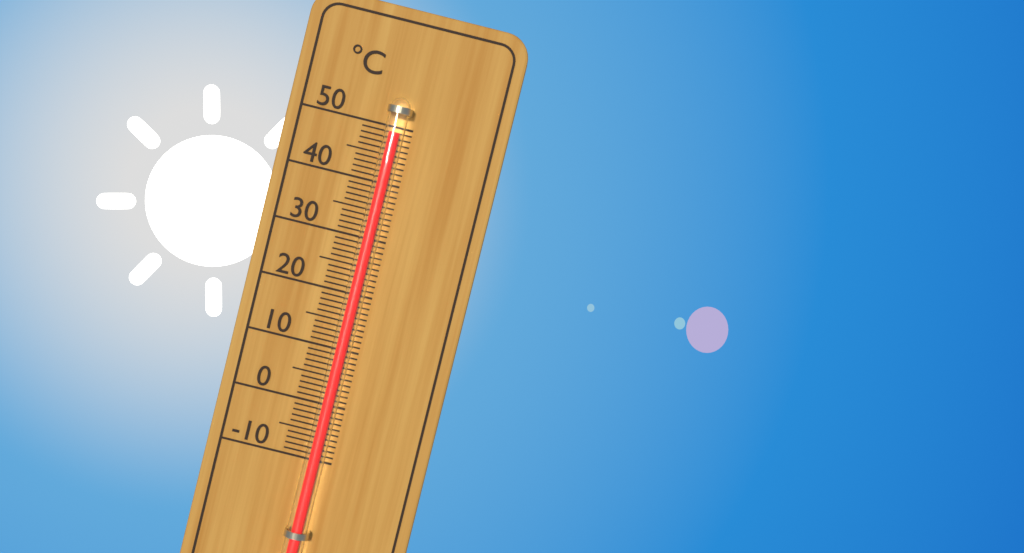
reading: 49 °C
